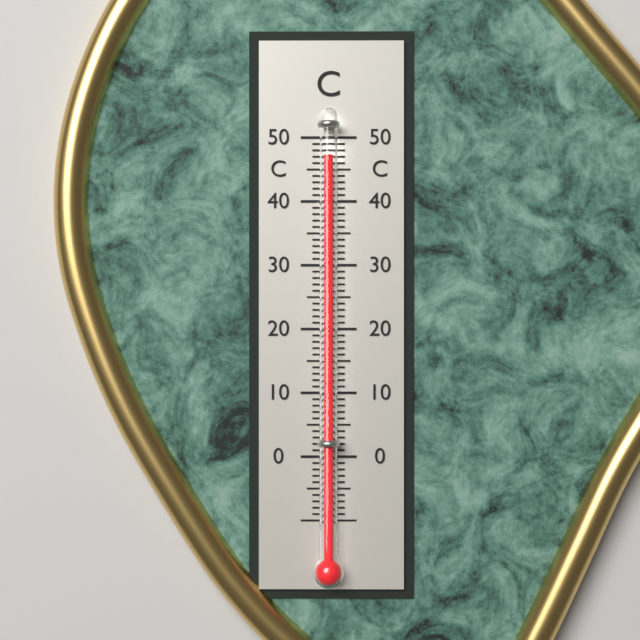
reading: 47 °C
